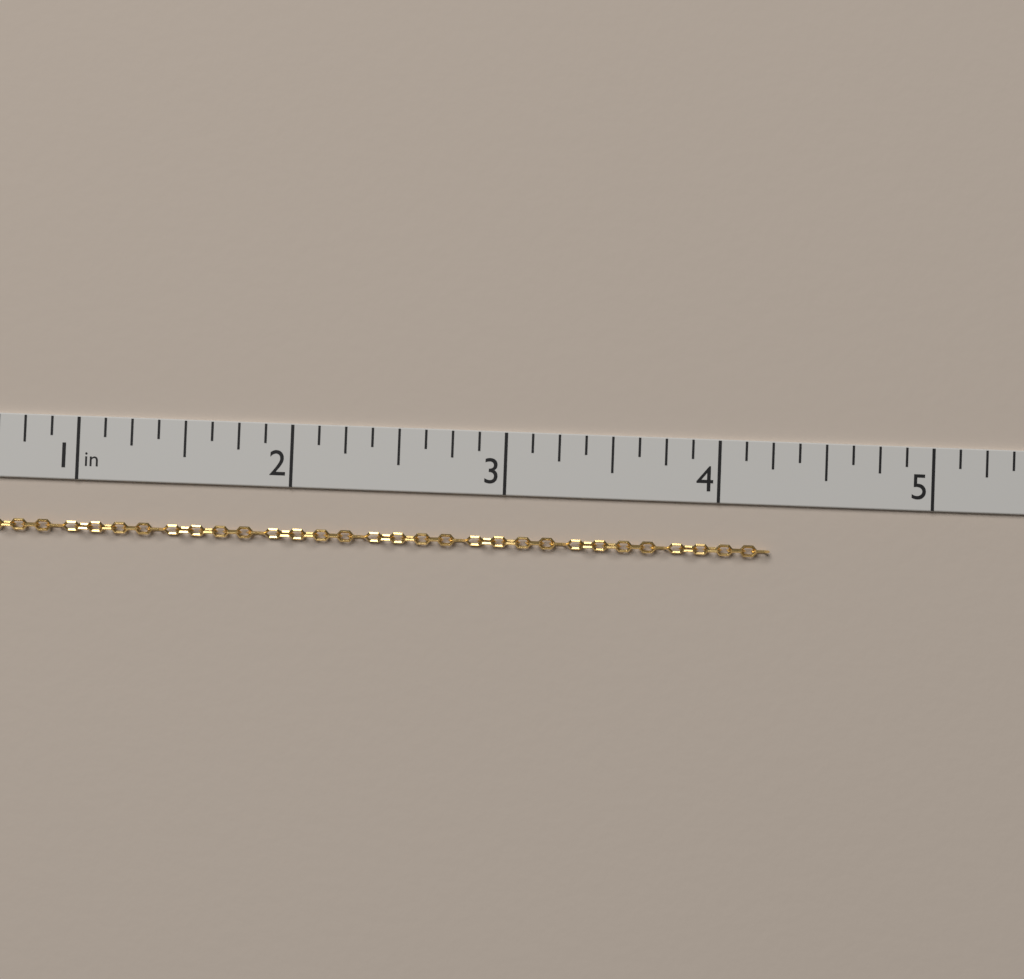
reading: 4.250 in
